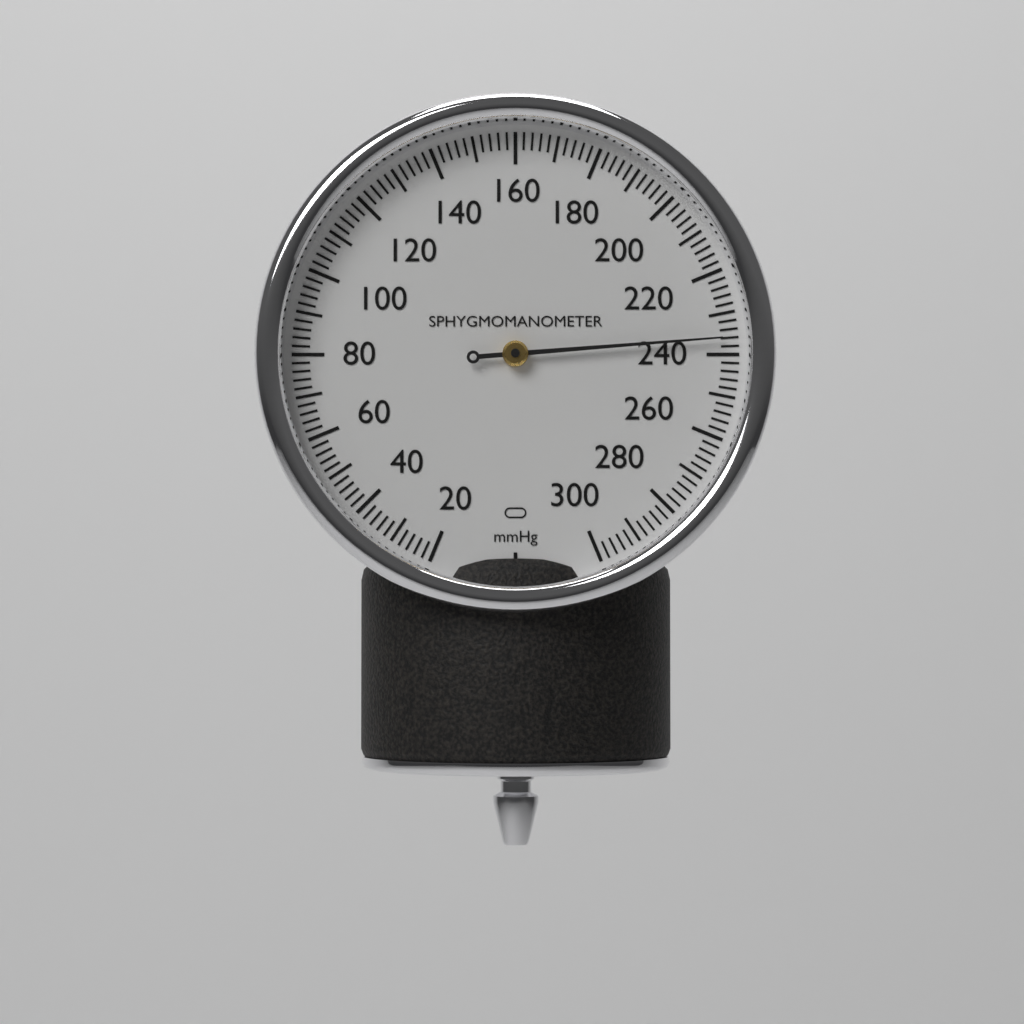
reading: 236 mmHg
